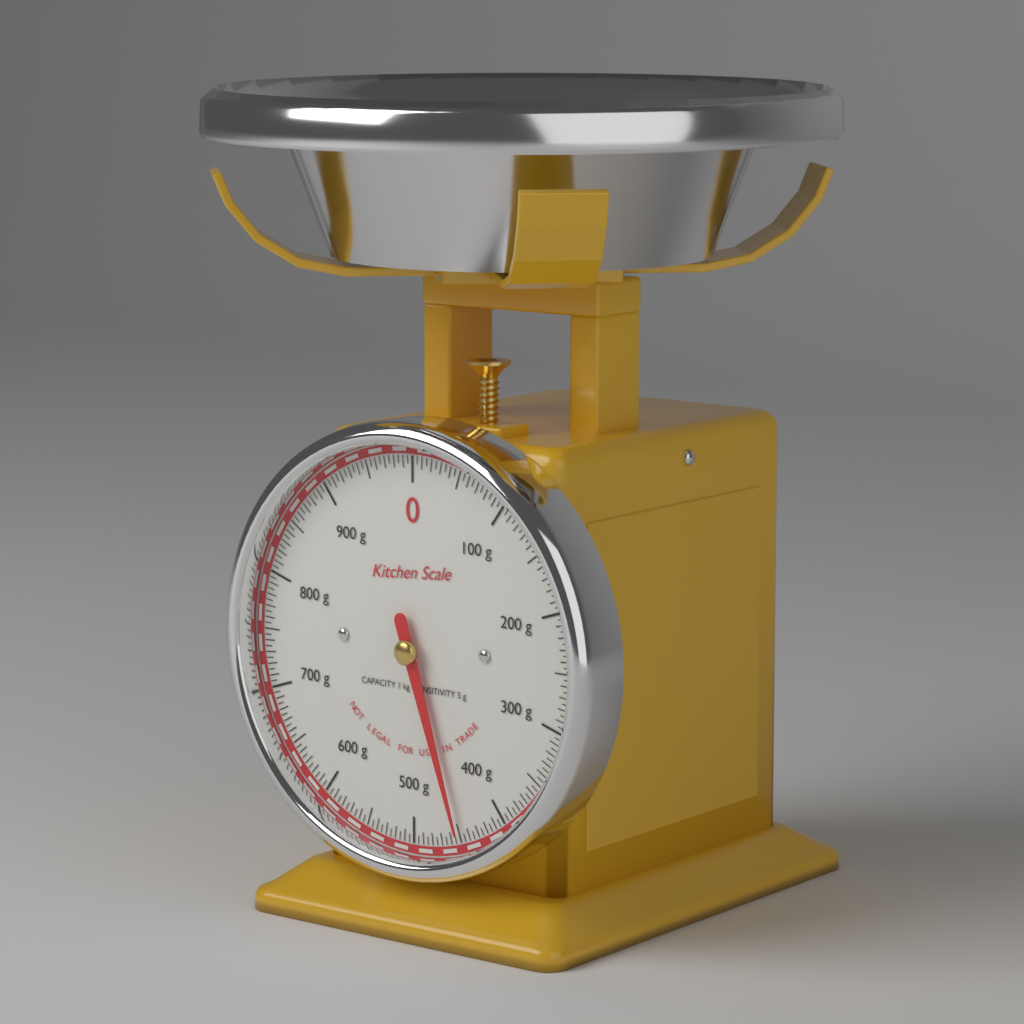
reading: 450 g
